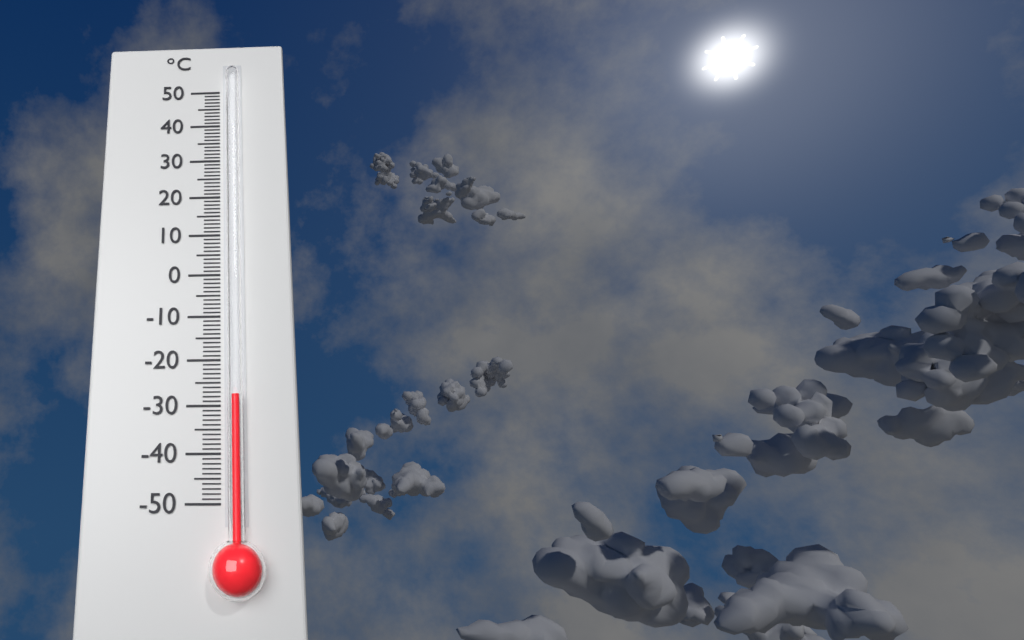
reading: -28 °C
